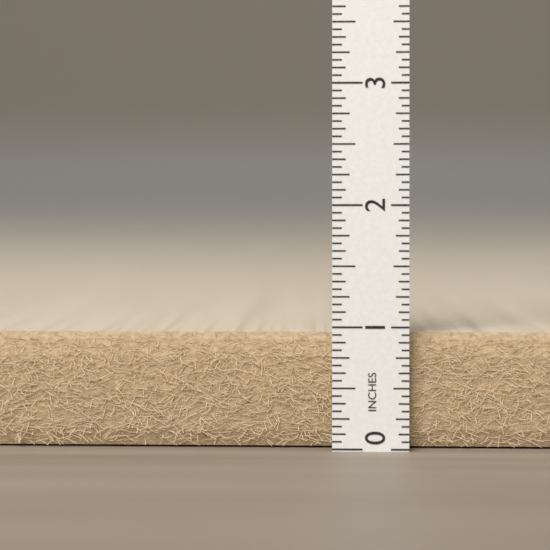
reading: 0.9375 in
